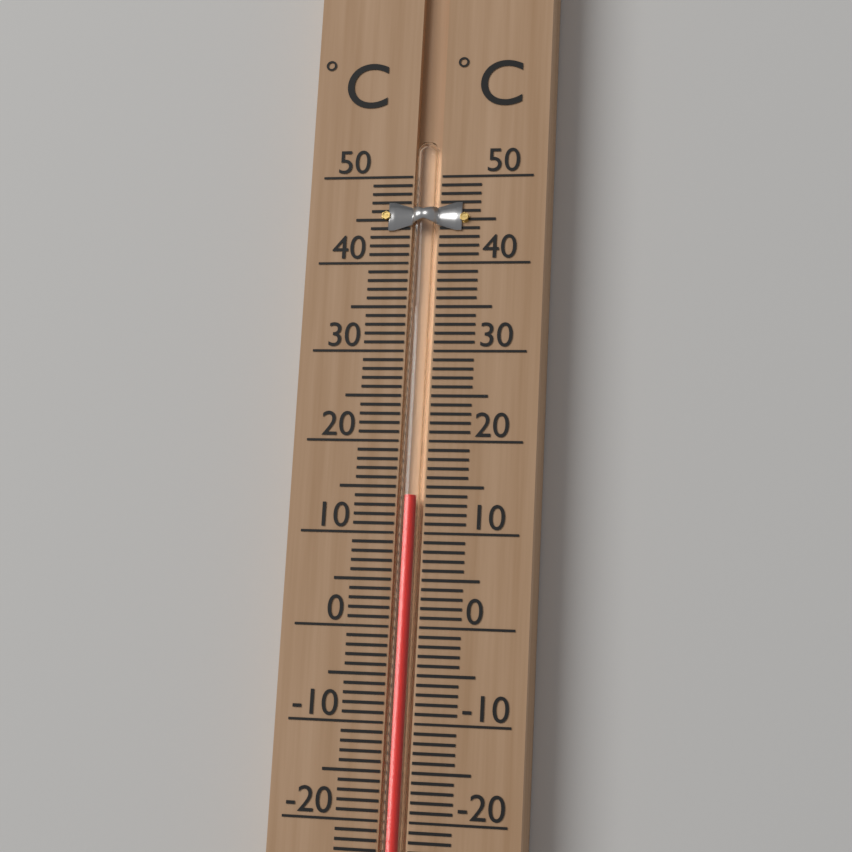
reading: 14 °C
